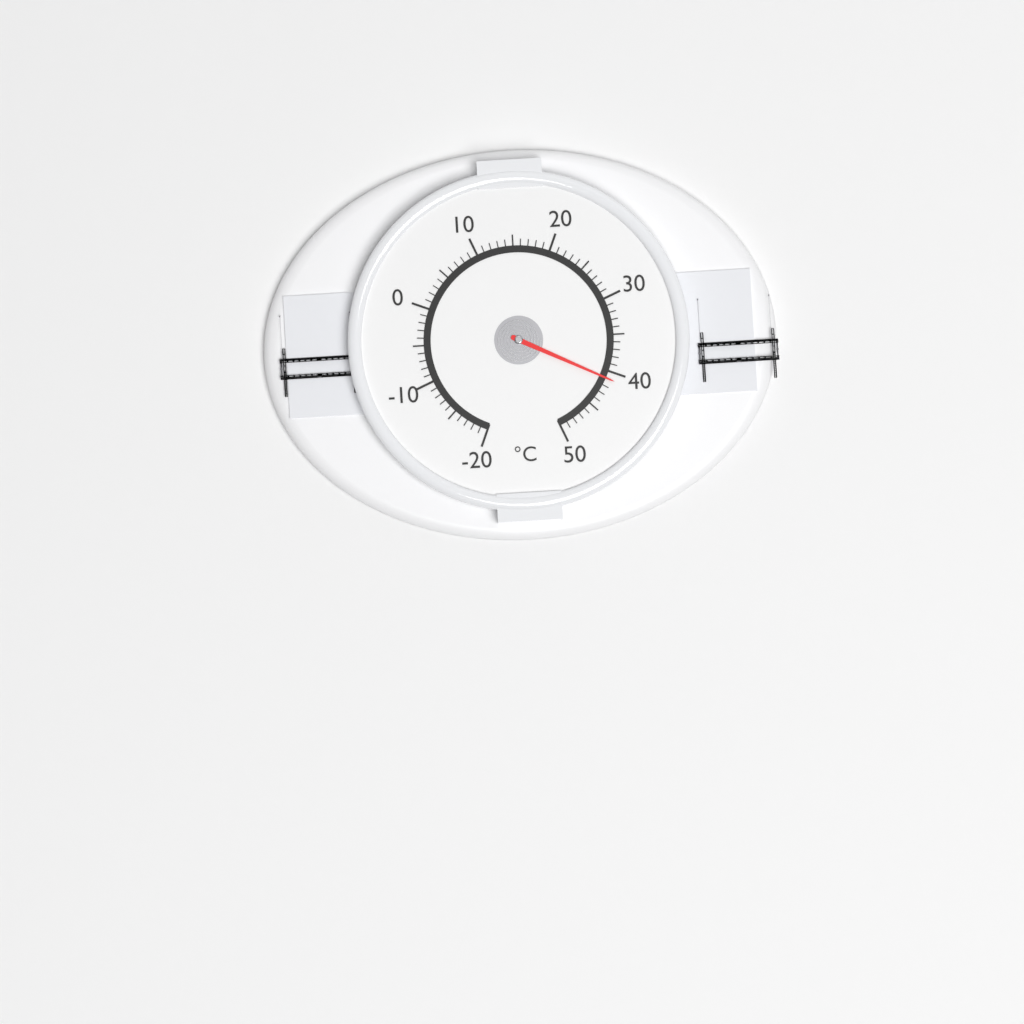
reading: 41 °C
